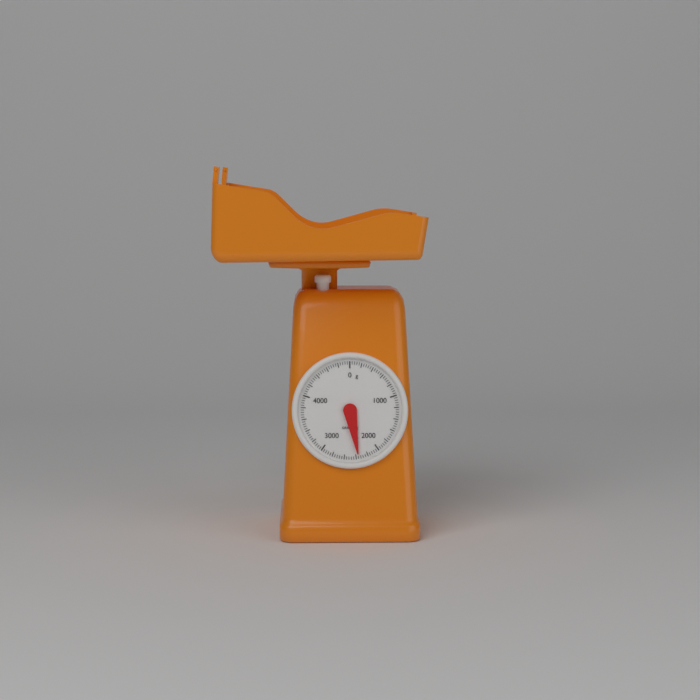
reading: 2360 g
